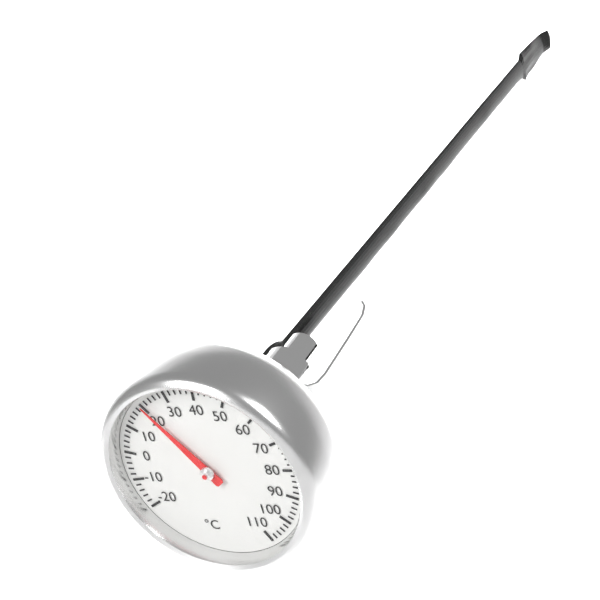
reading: 20 °C
